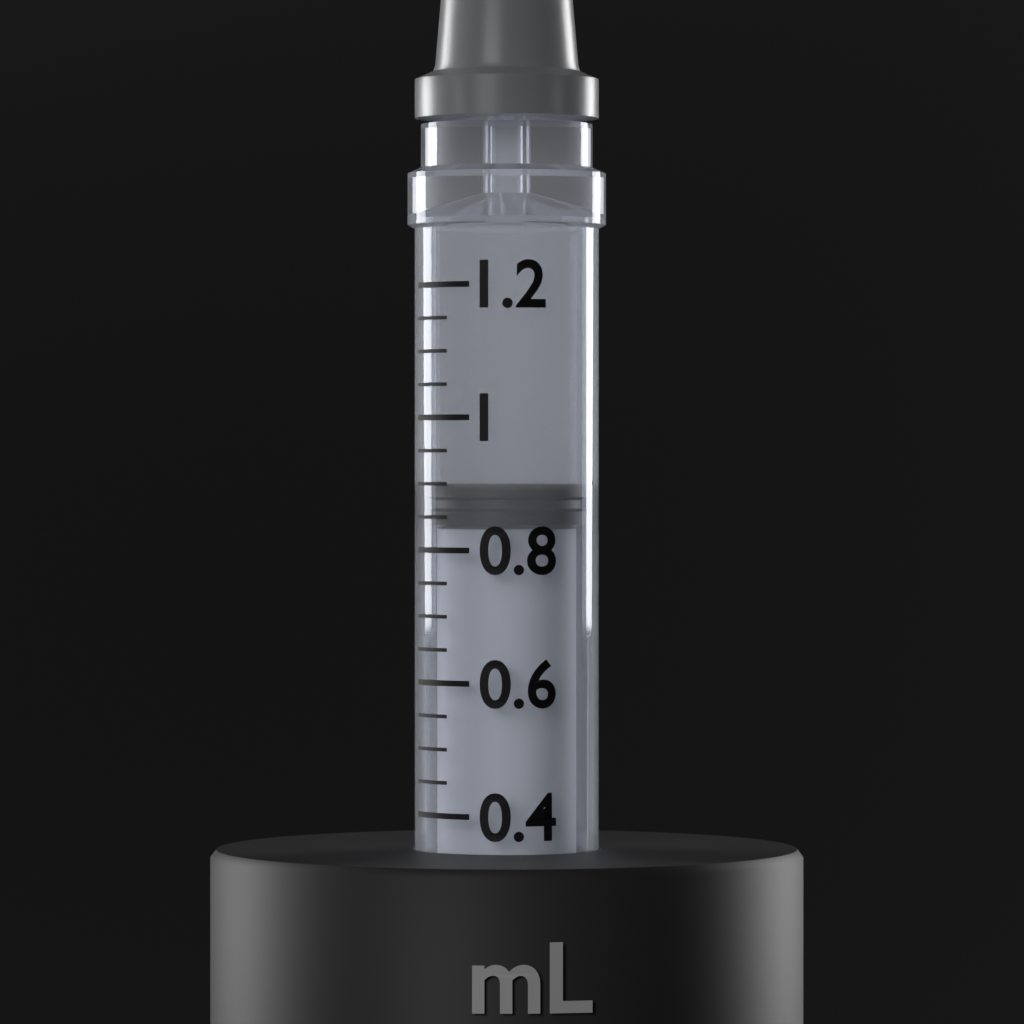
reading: 0.90 mL
